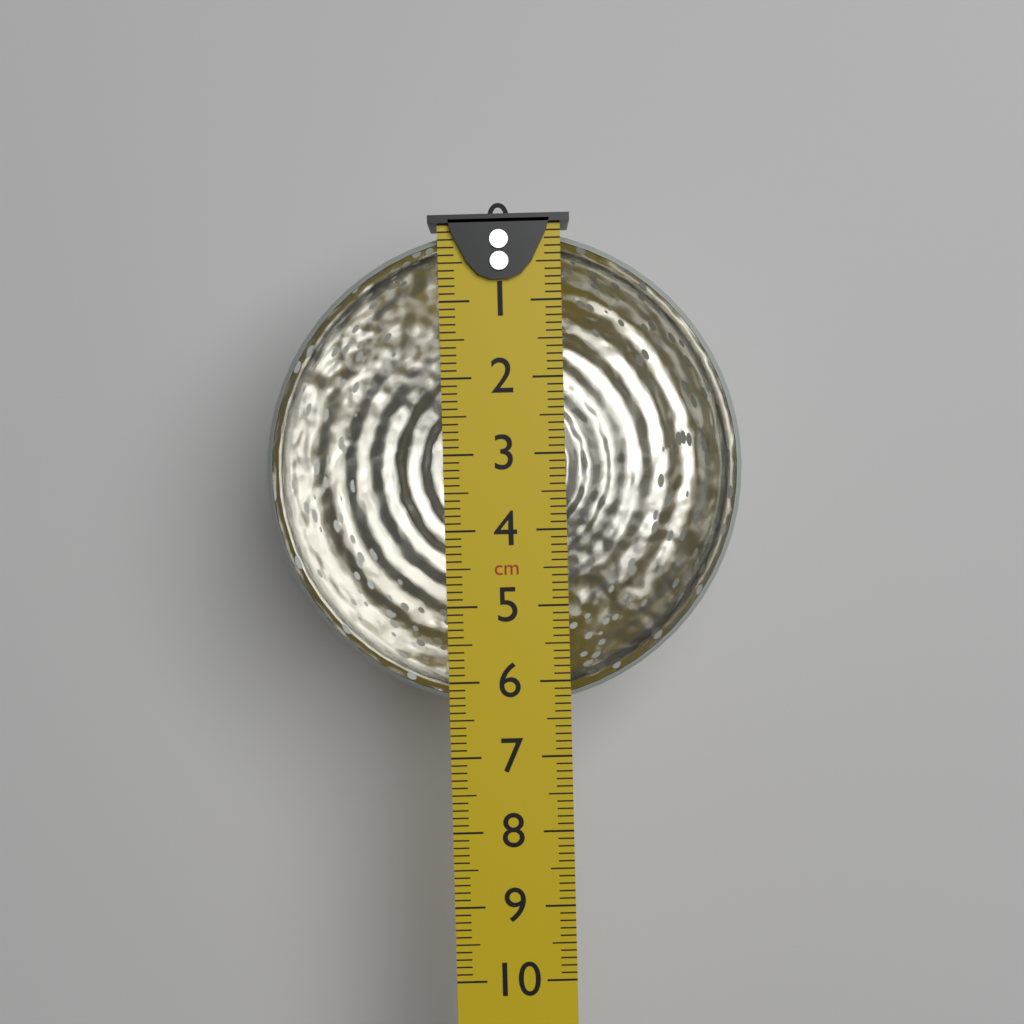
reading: 6.4 cm
